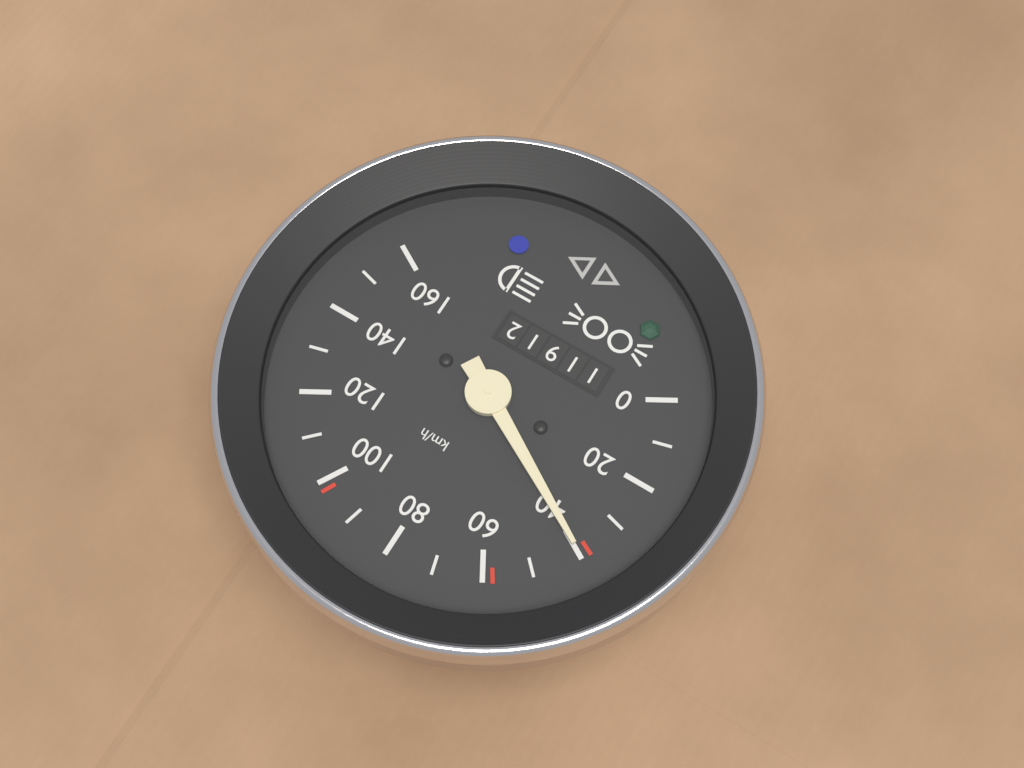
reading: 40 km/h
